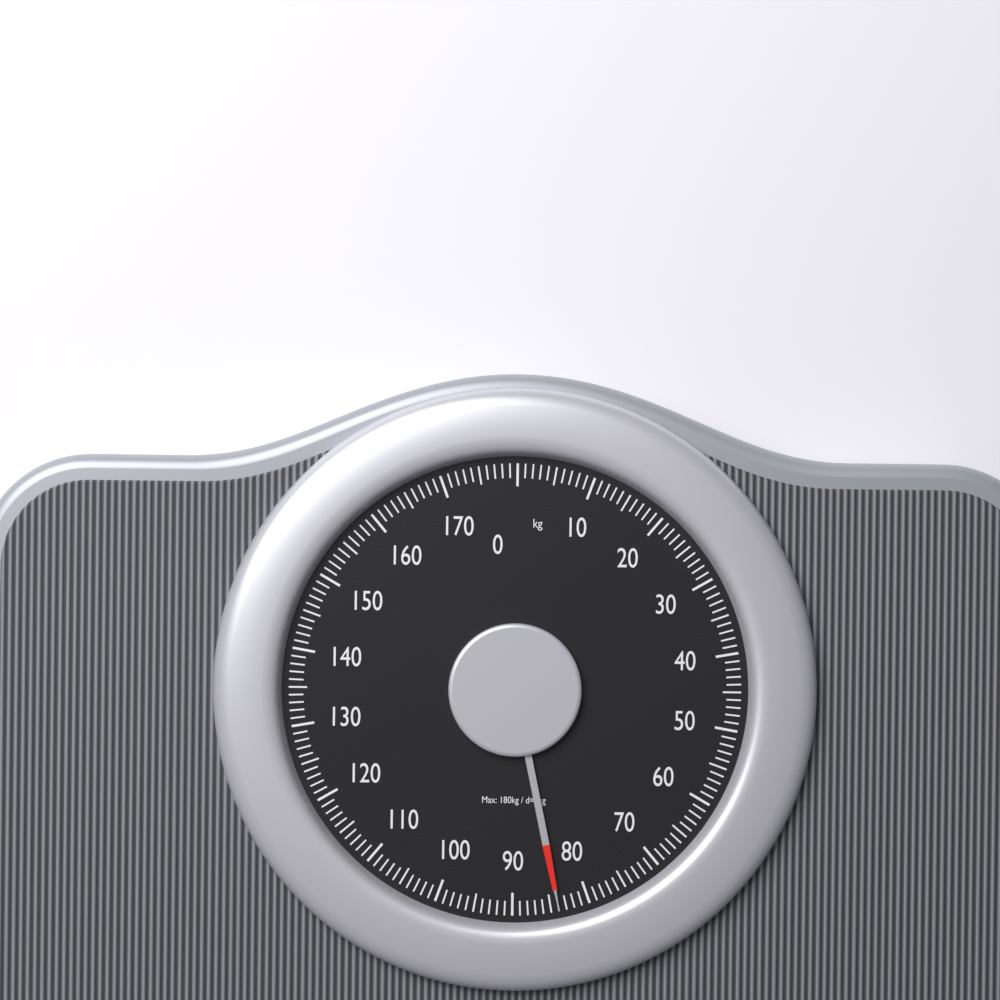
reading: 84 kg
